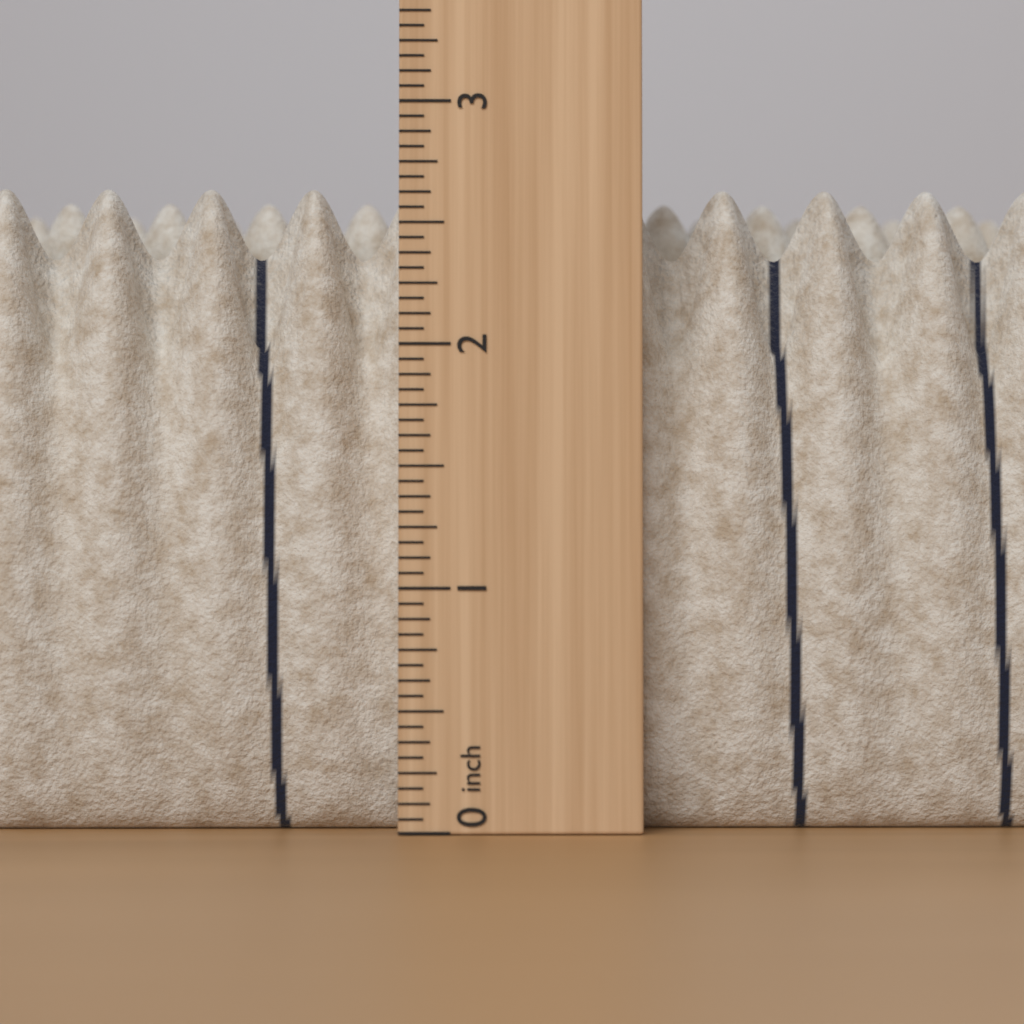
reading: 2.6875 in
